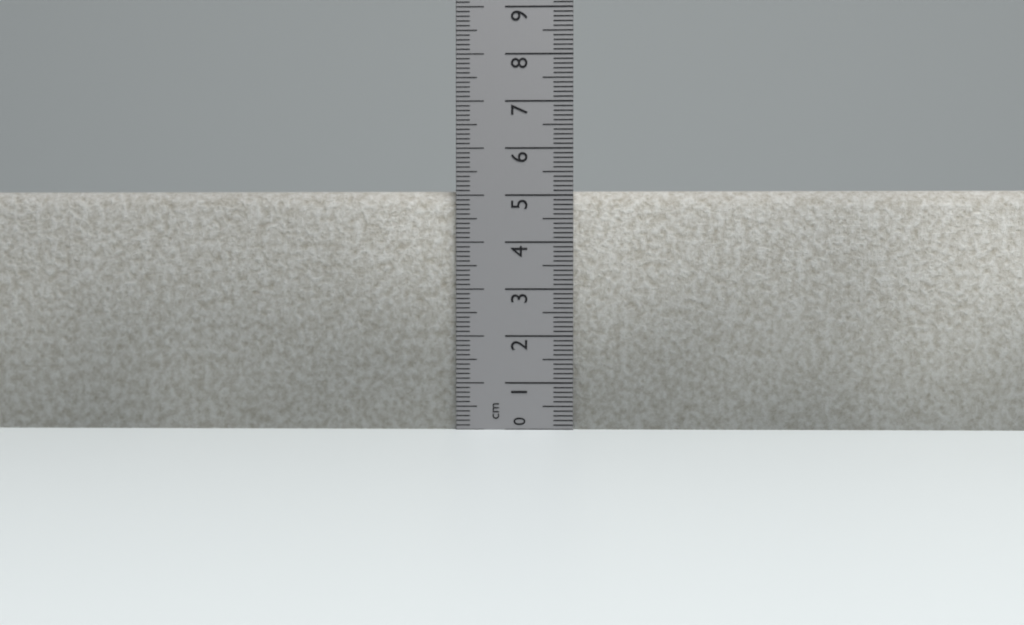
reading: 5.1 cm
